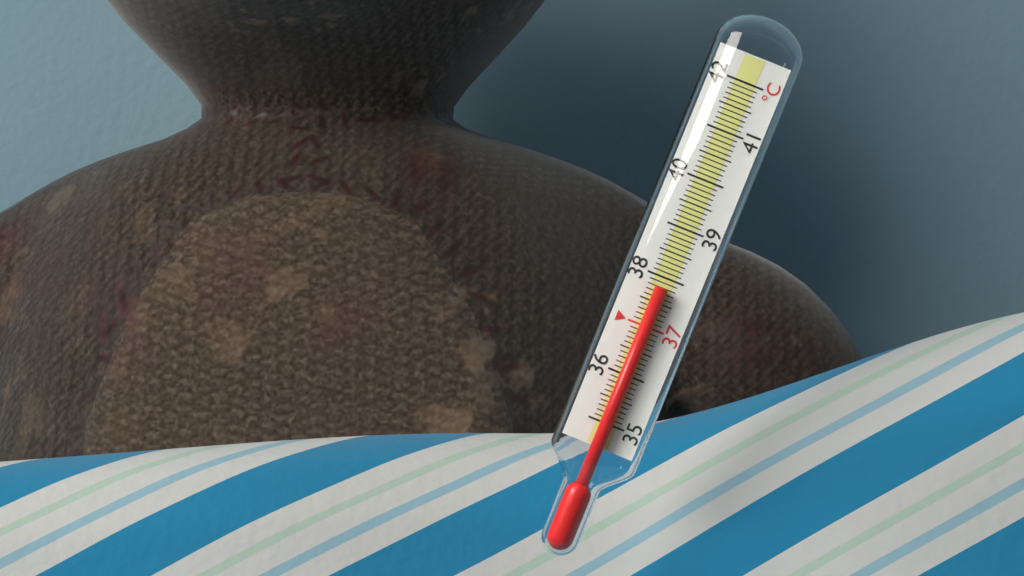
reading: 37.8 °C
